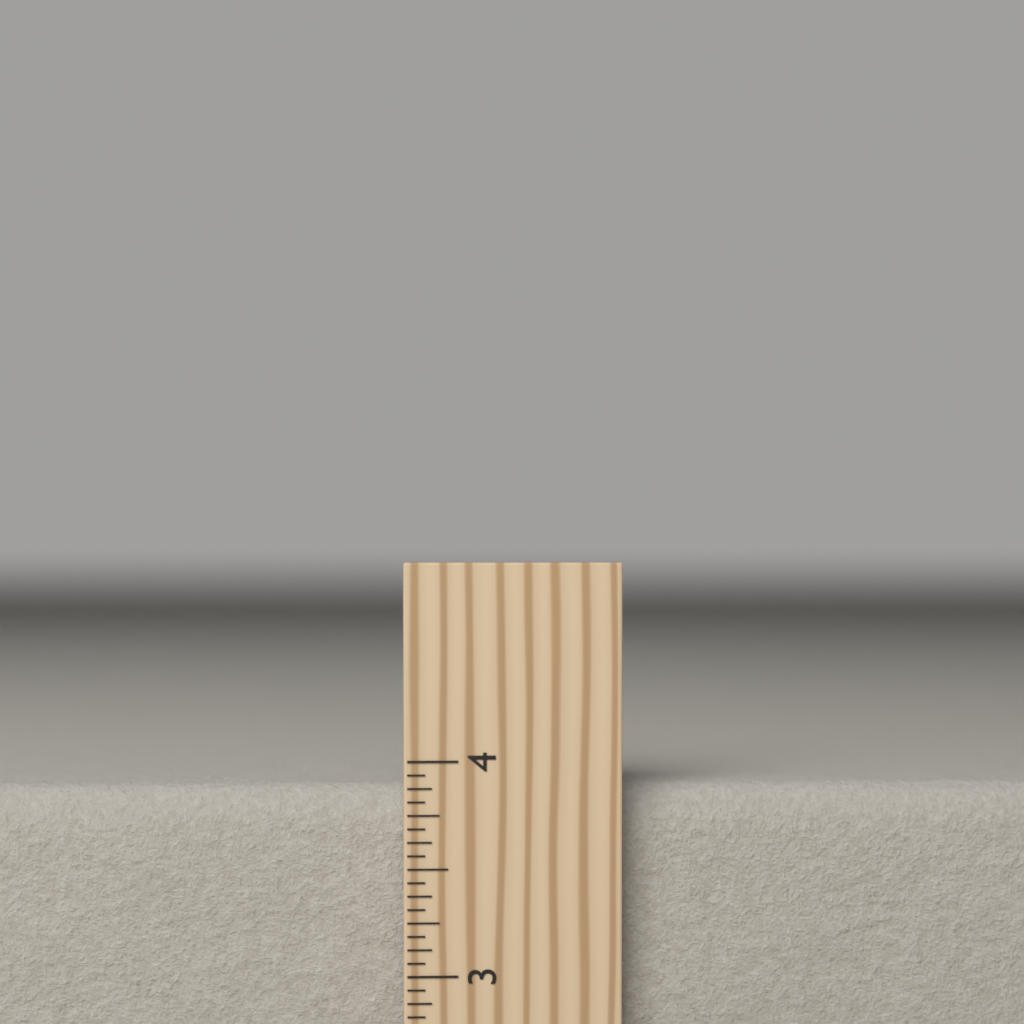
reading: 3.8750 inch
